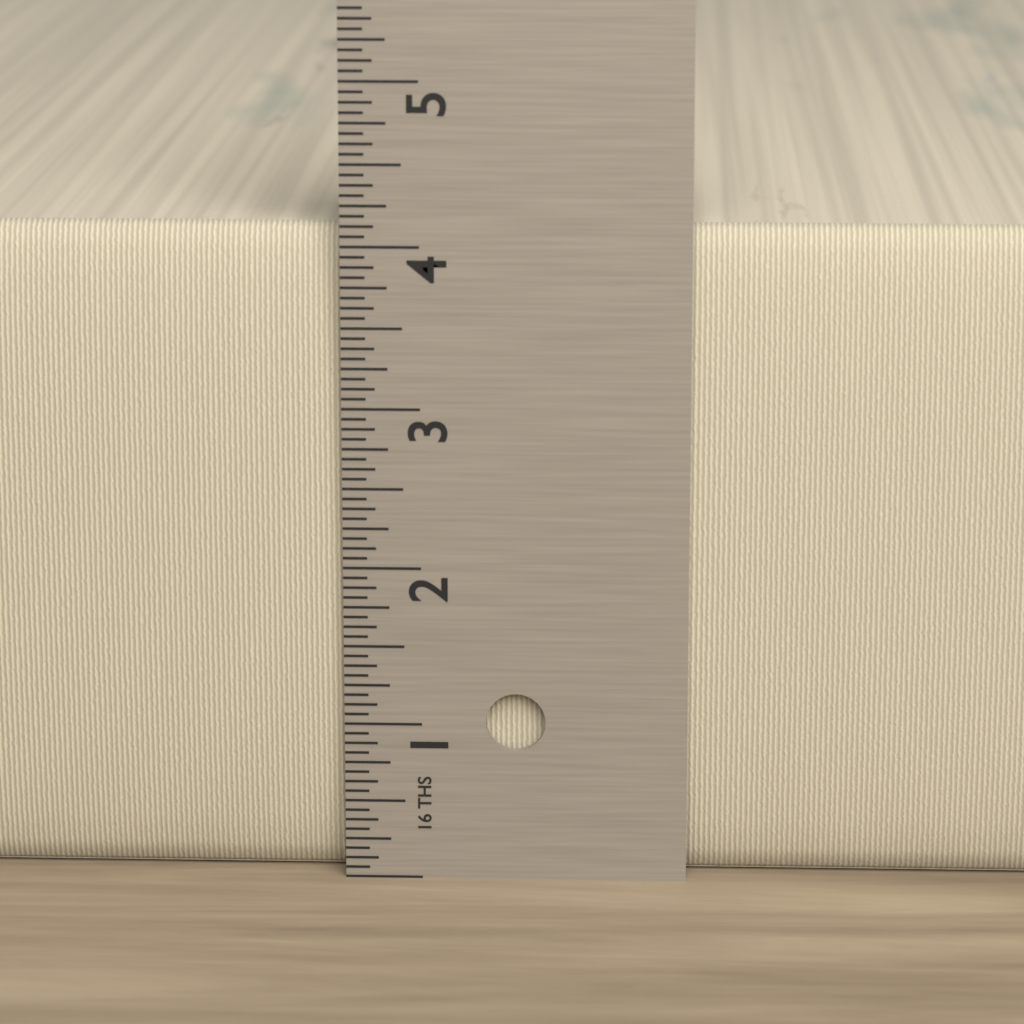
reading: 4.1250 in
